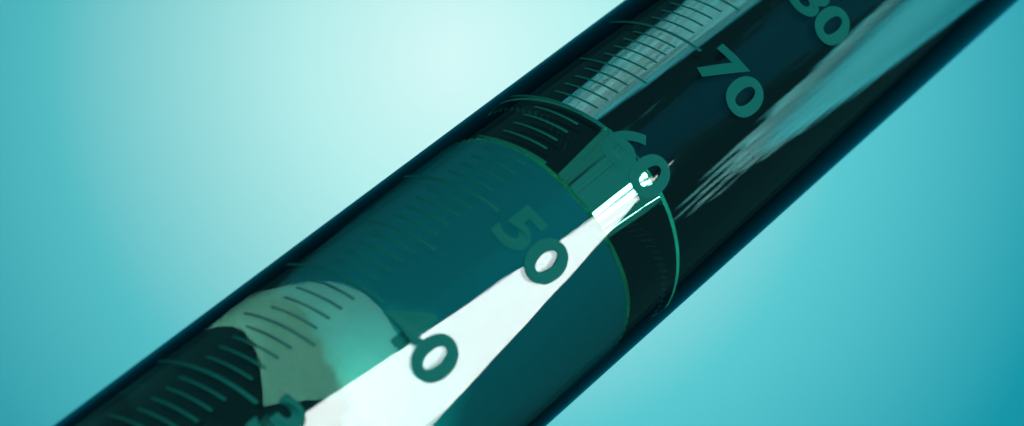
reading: 61 ml
